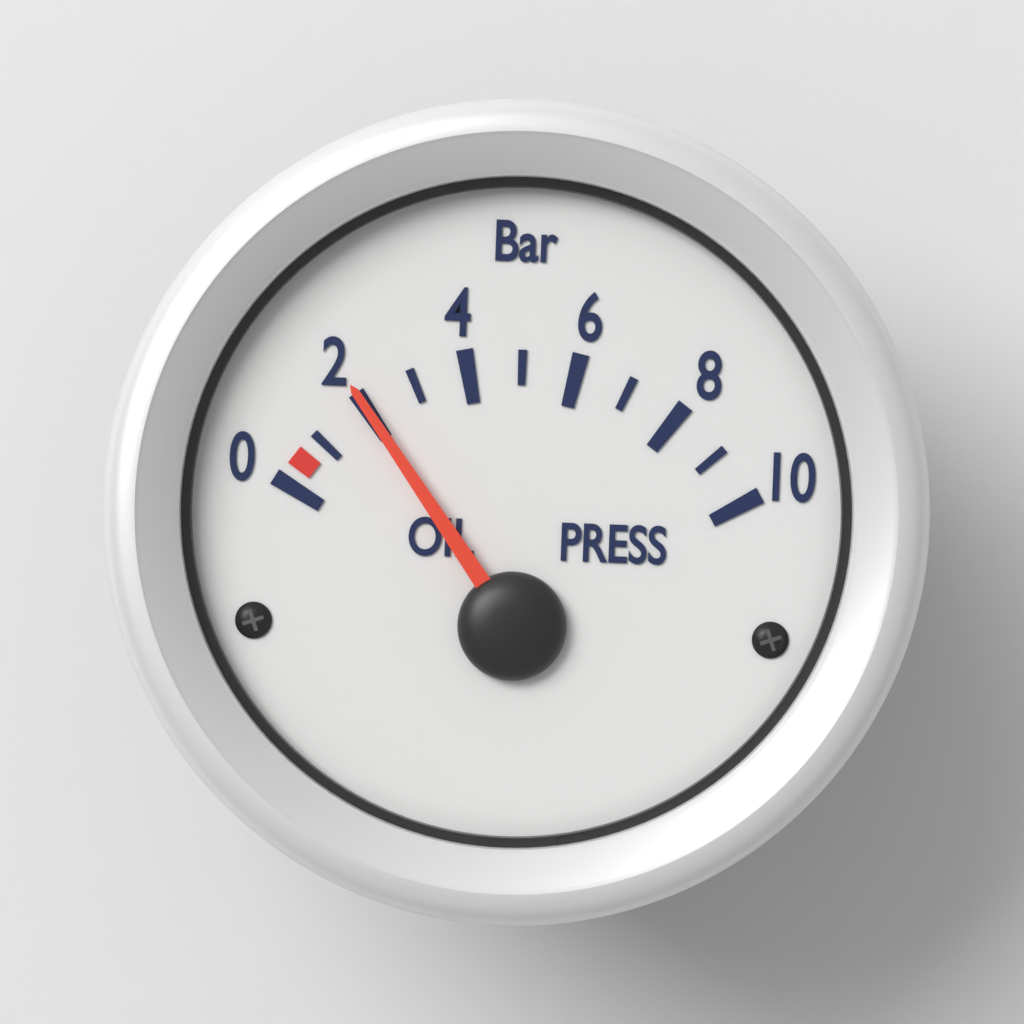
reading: 2 bar
